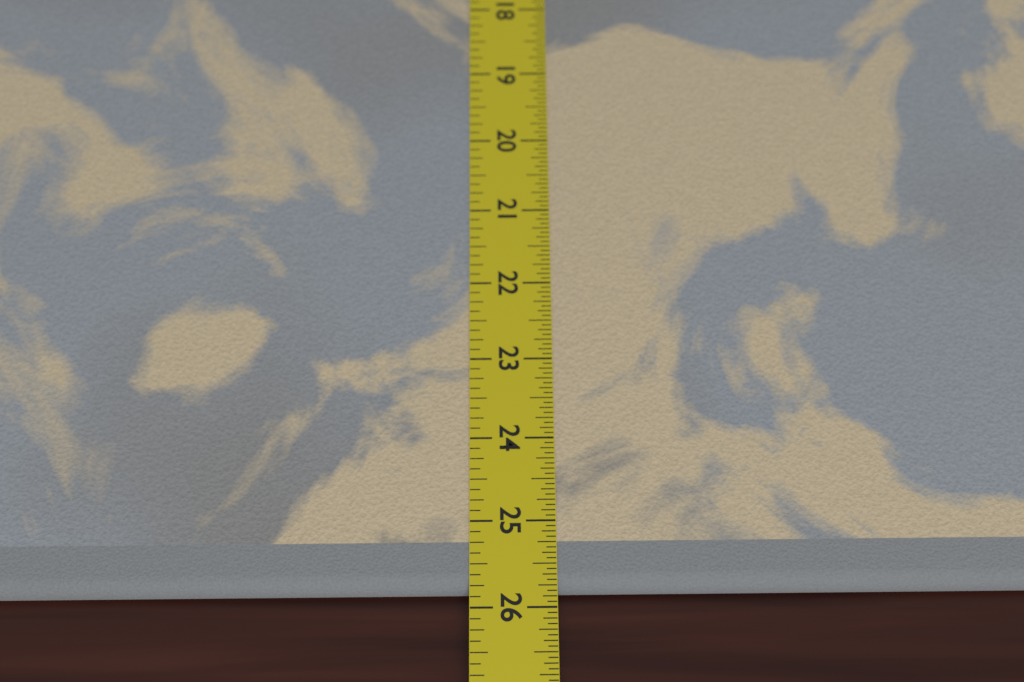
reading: 25.8125 in
